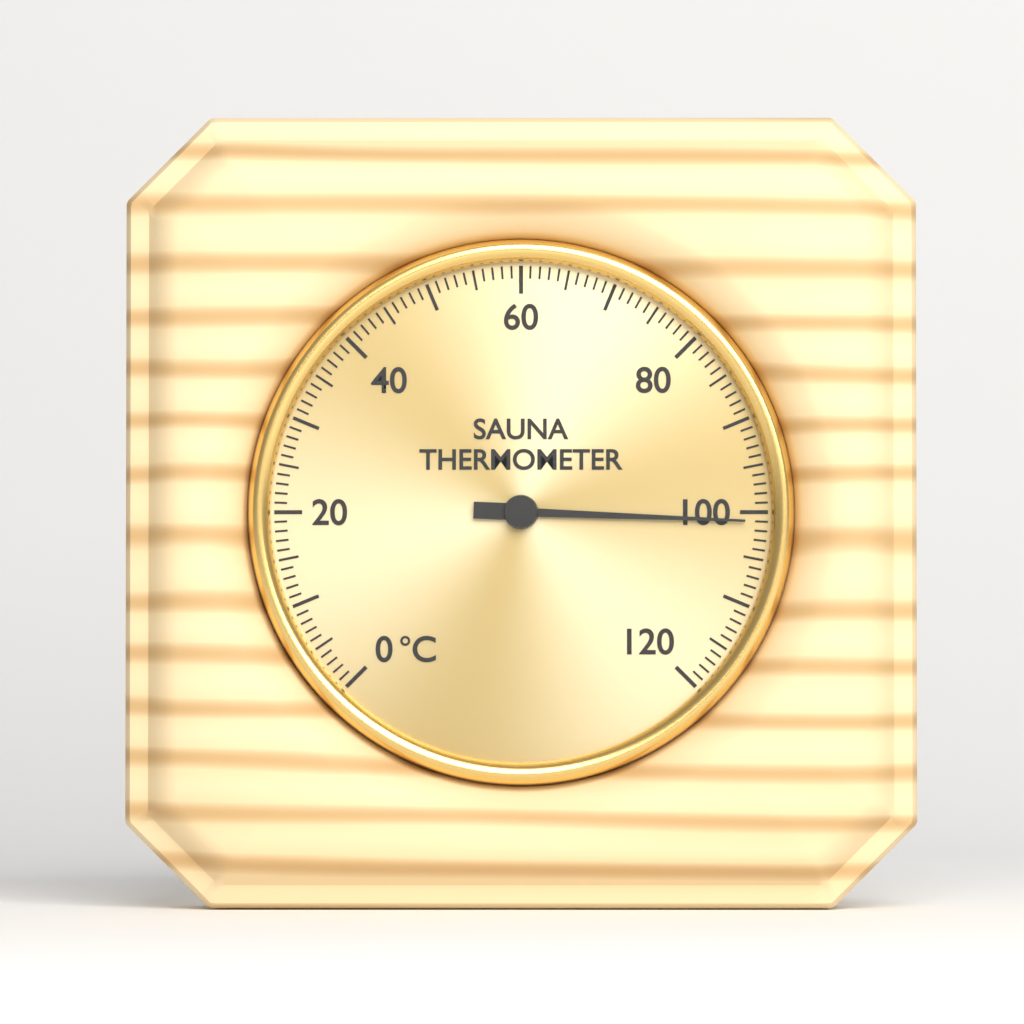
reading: 101 °C
